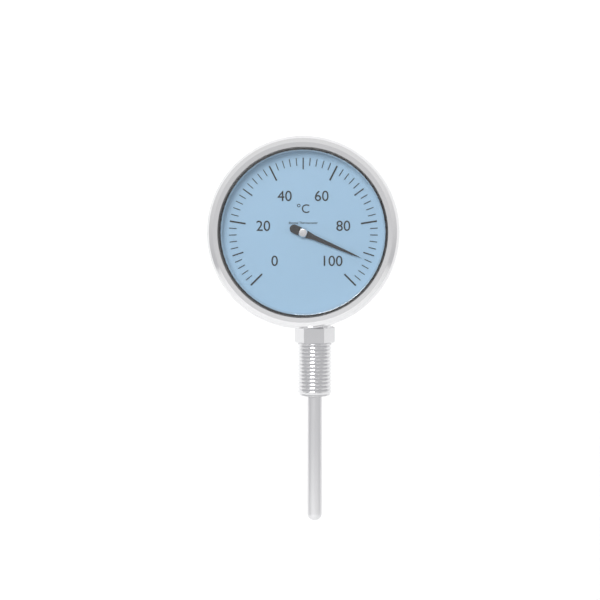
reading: 92 °C
